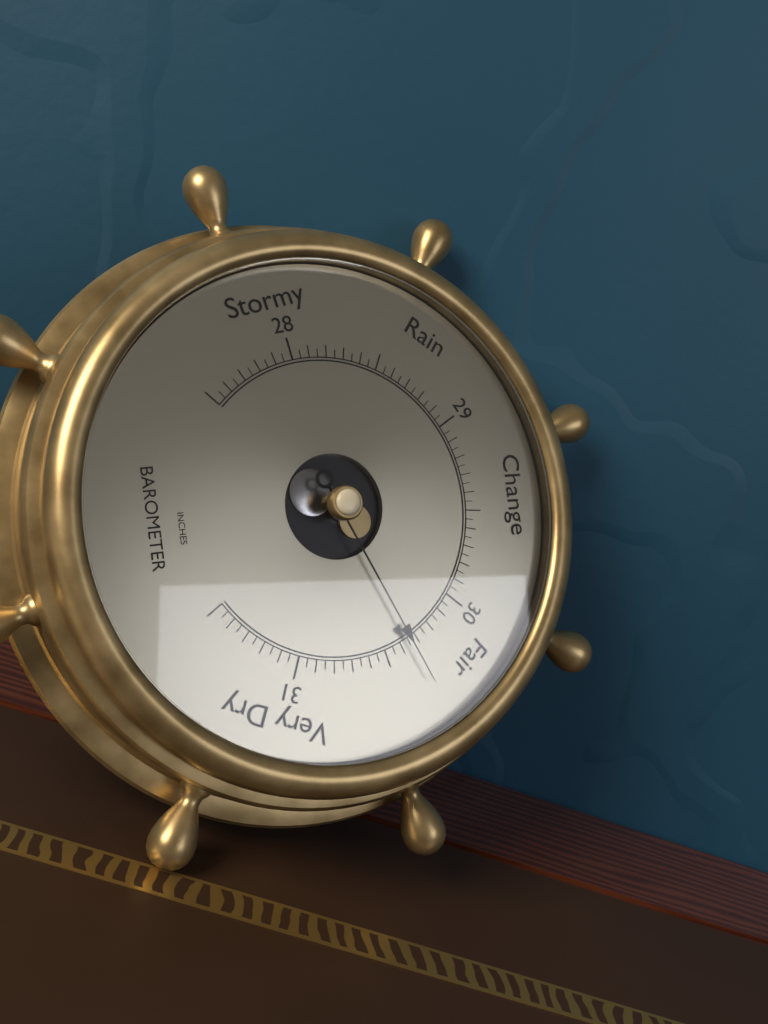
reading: 30.35 inHg
